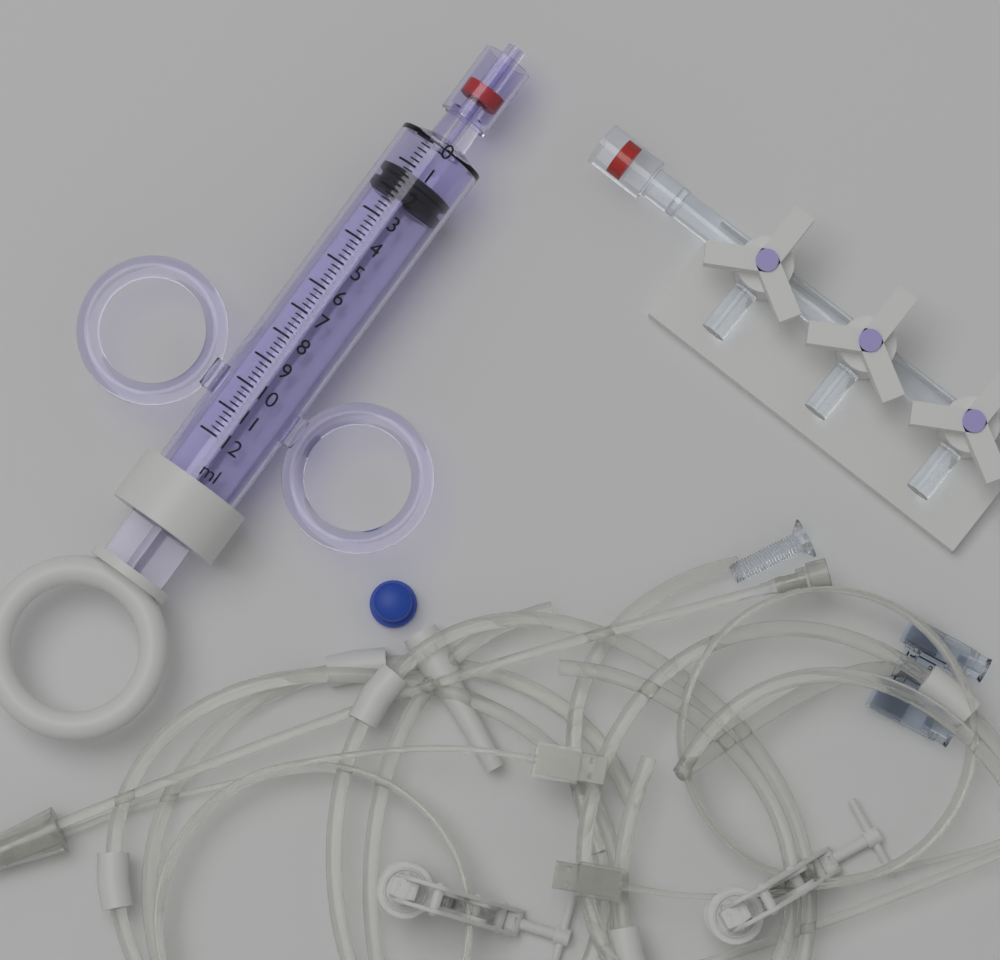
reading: 1.2 ml
